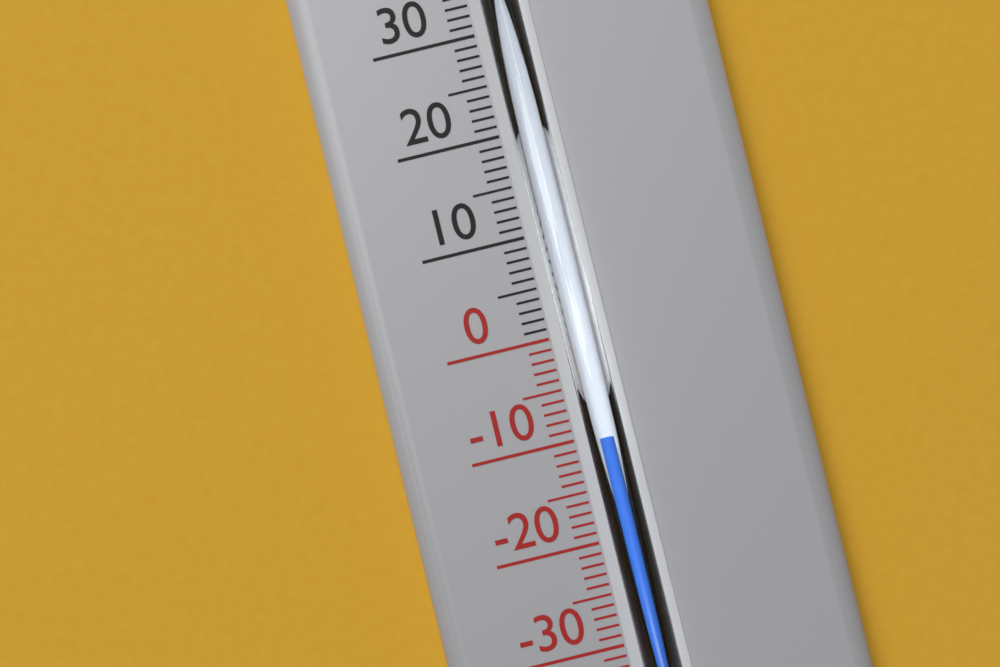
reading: -10 °C
